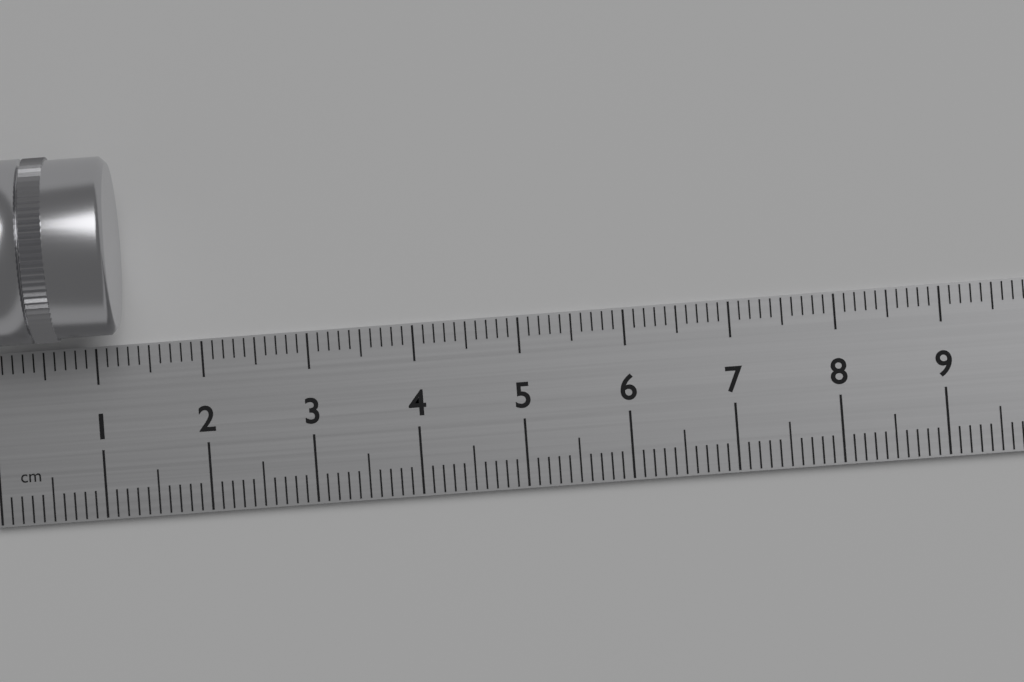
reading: 1.3 cm
